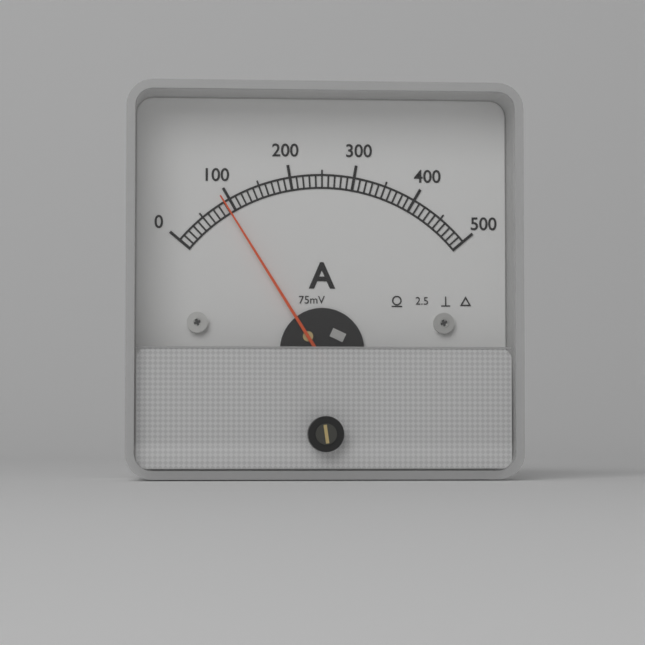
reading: 90 A
